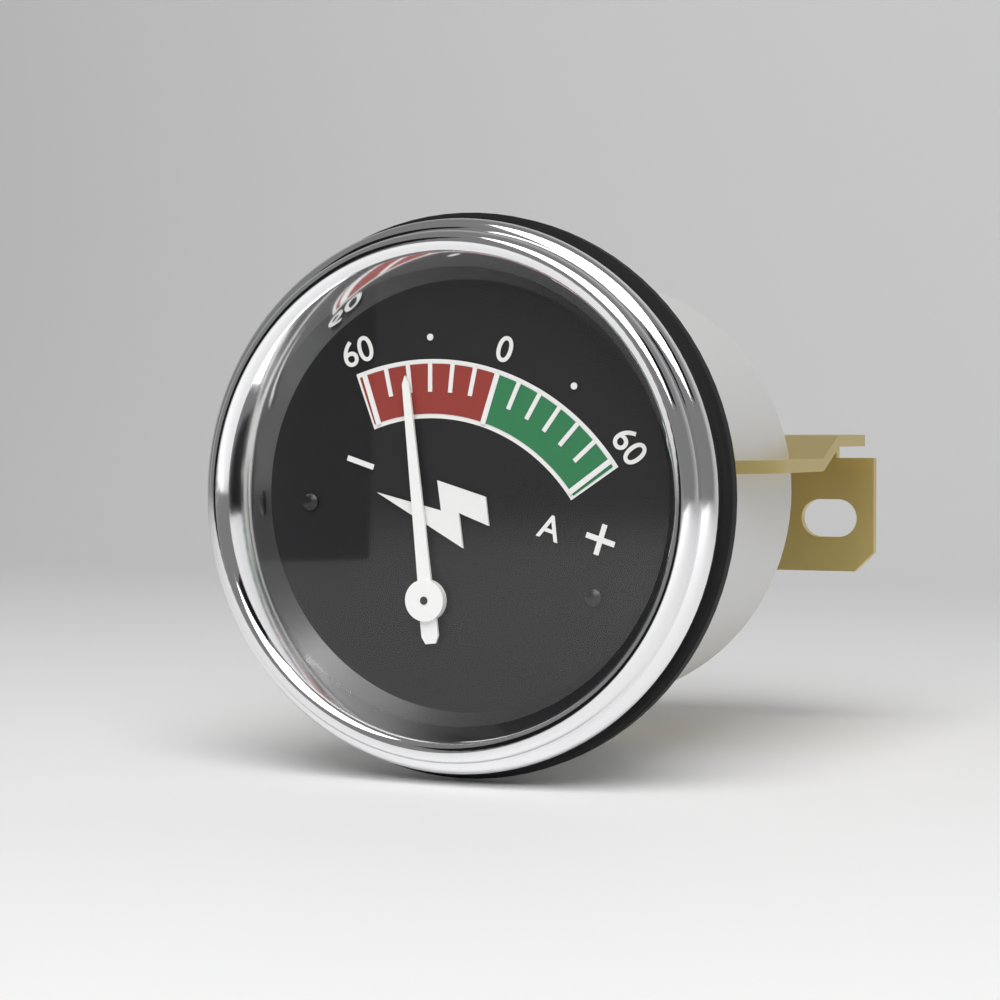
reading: -40 A
